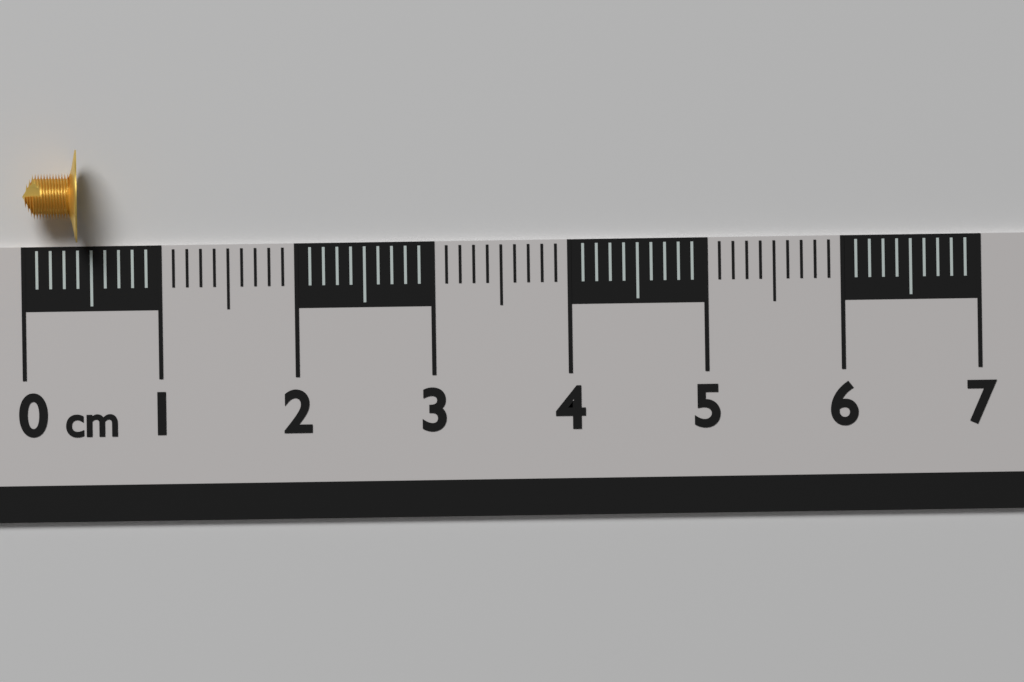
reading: 0.4 cm
